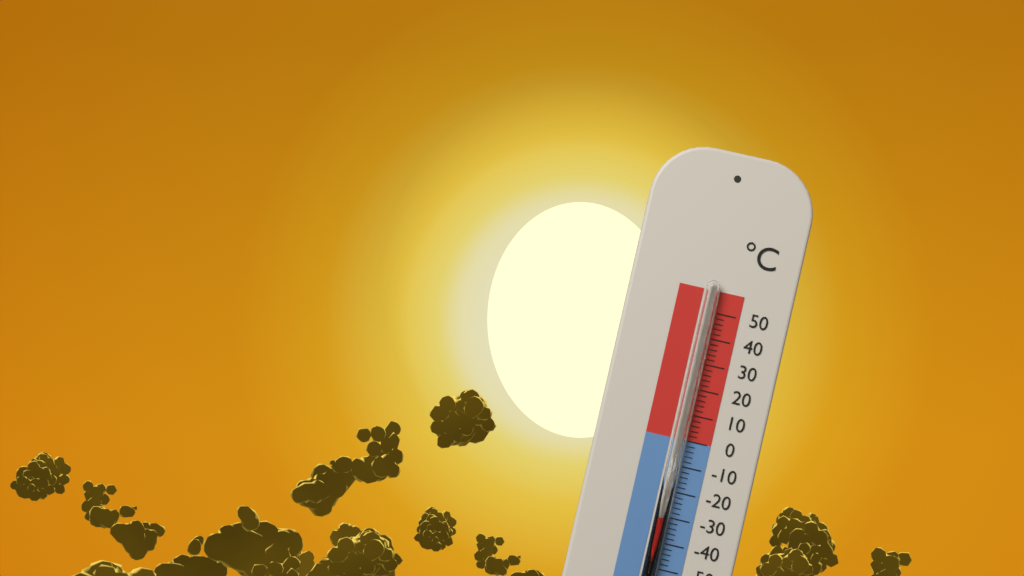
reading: -30 °C
